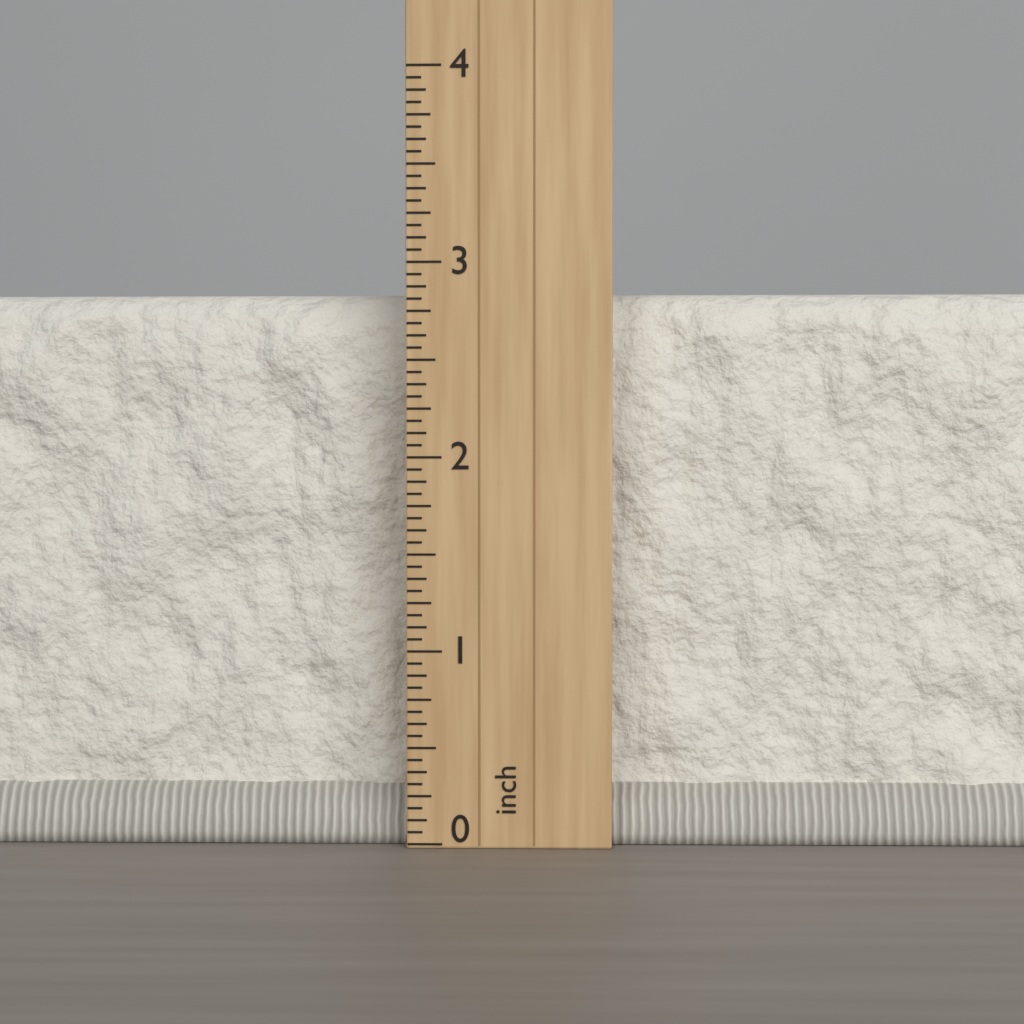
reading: 2.8750 inch
